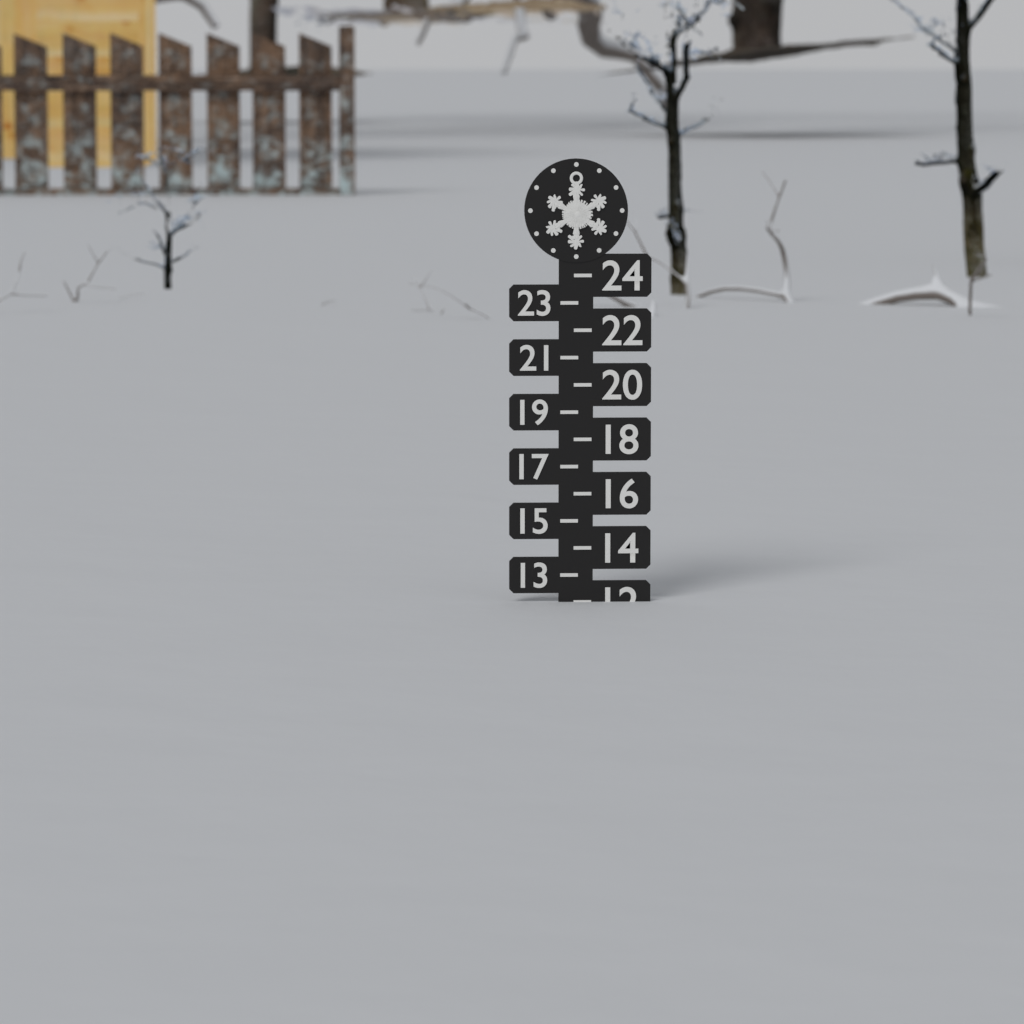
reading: 12 (no unit)
